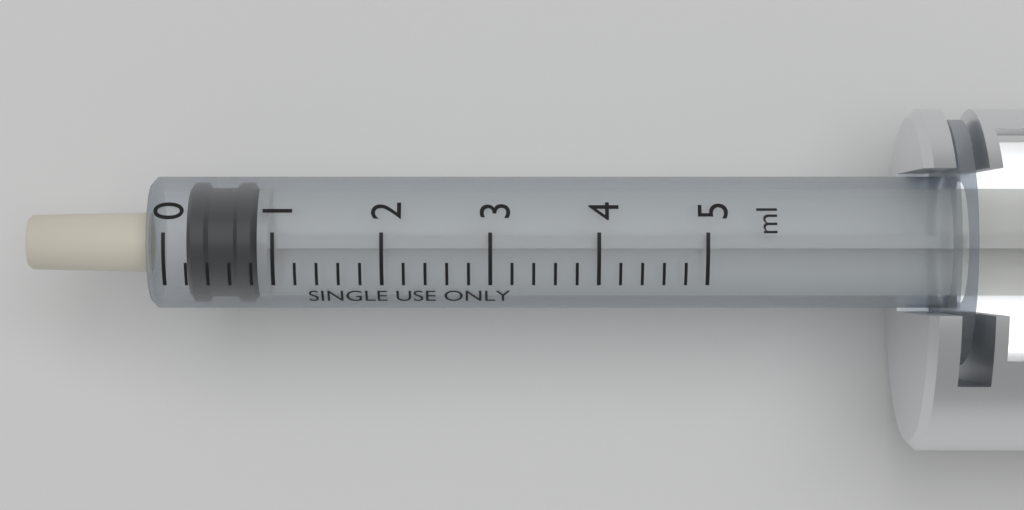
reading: 0.2 ml
